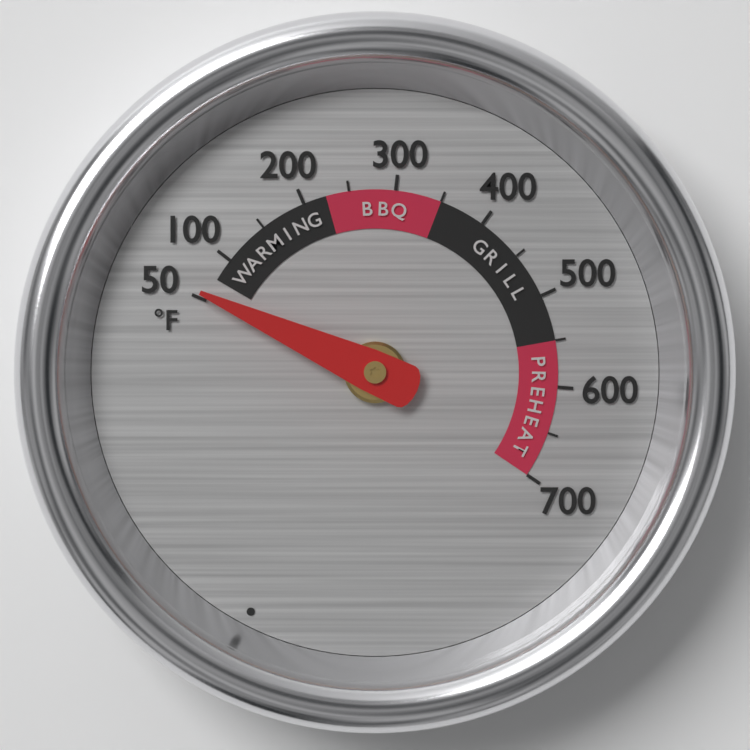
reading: 55 °F
